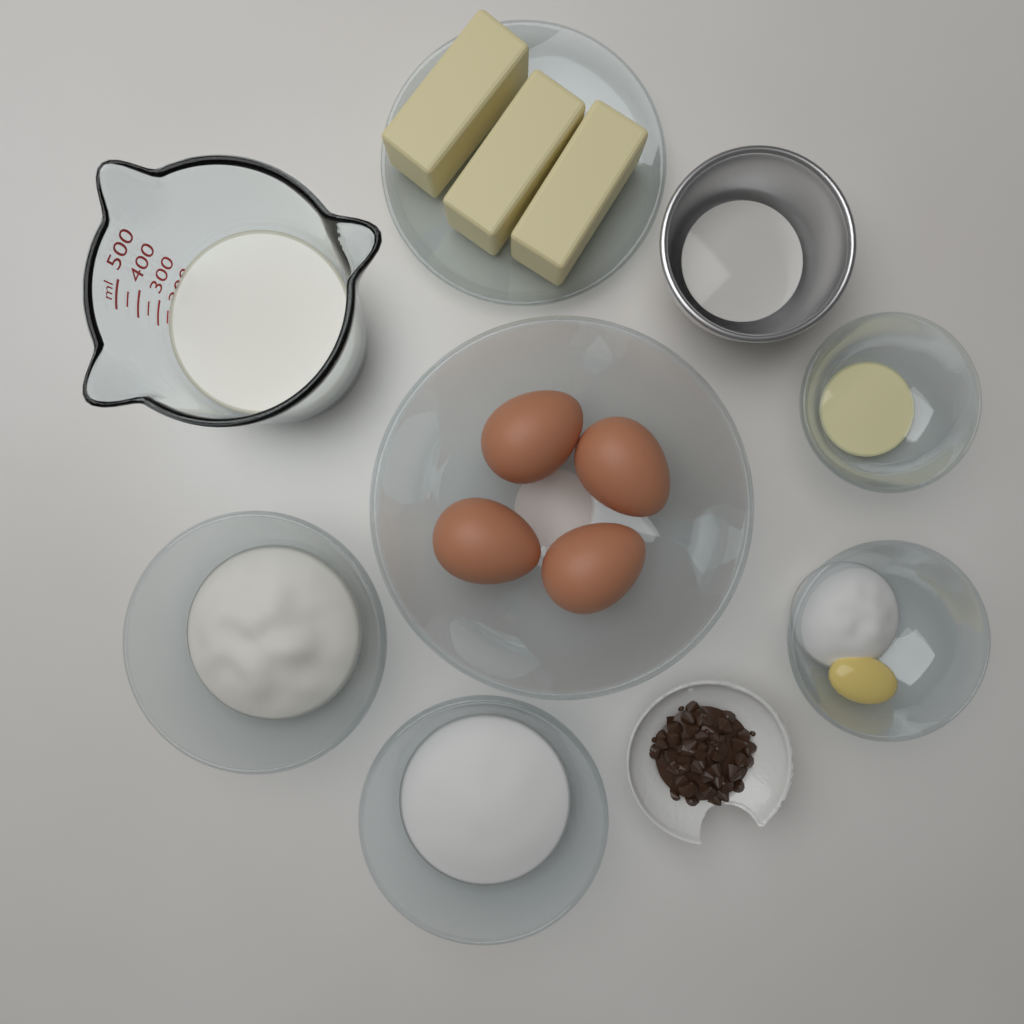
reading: 250 ml
